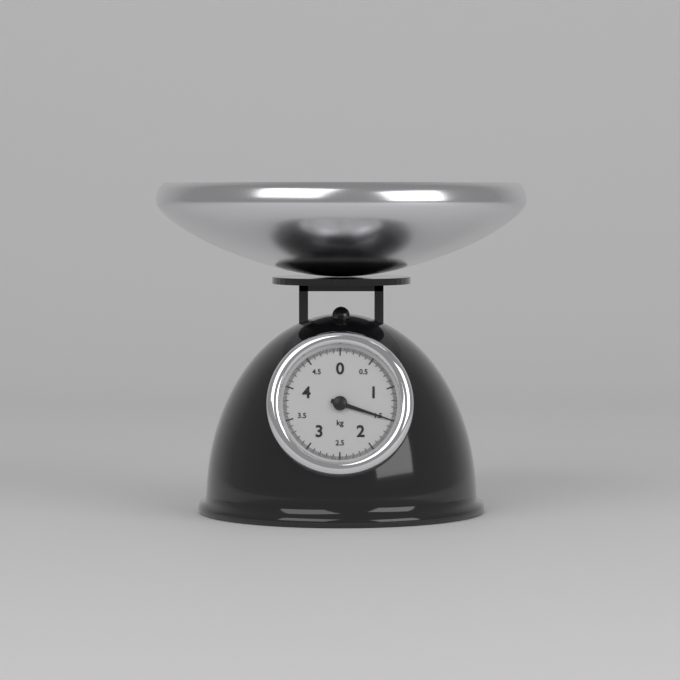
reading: 1.50 kg
